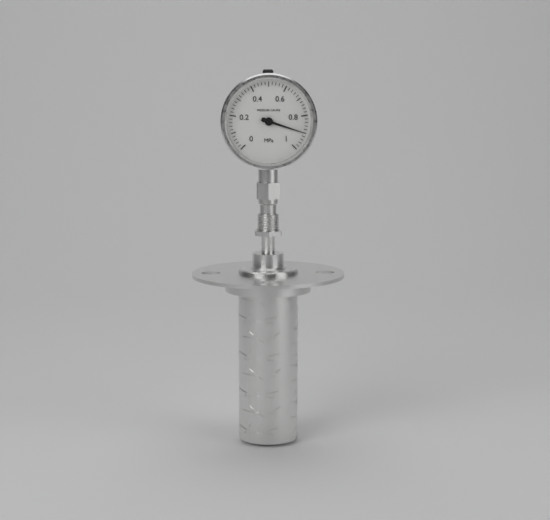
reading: 0.90 MPa
